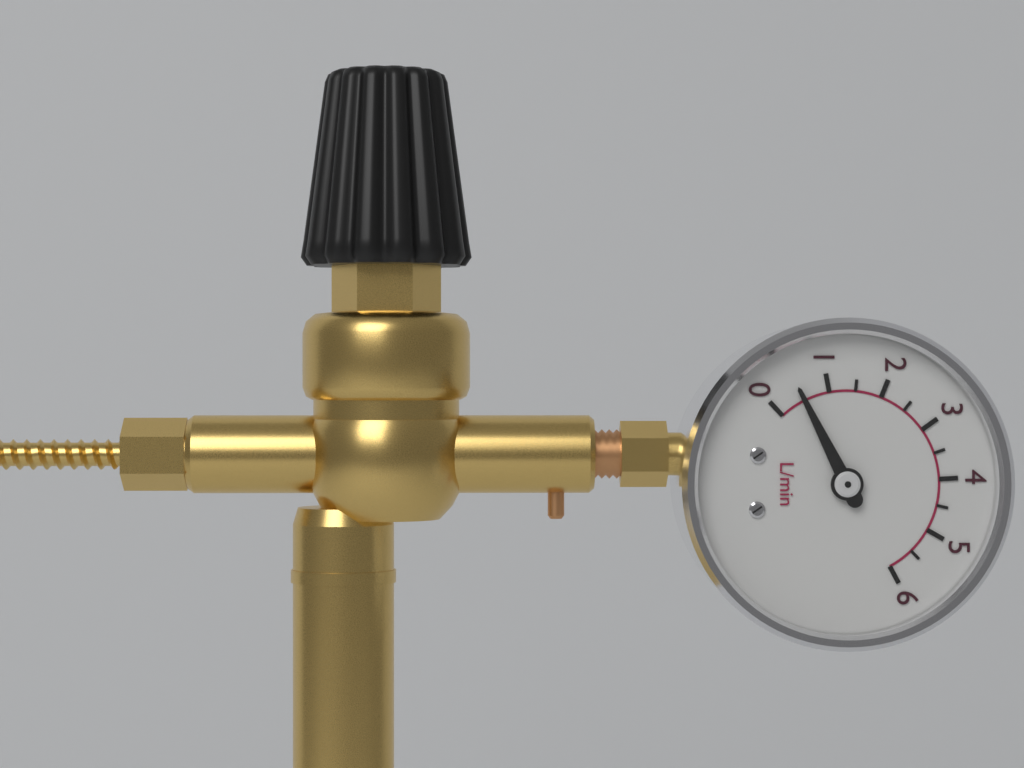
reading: 0.5 L/min
